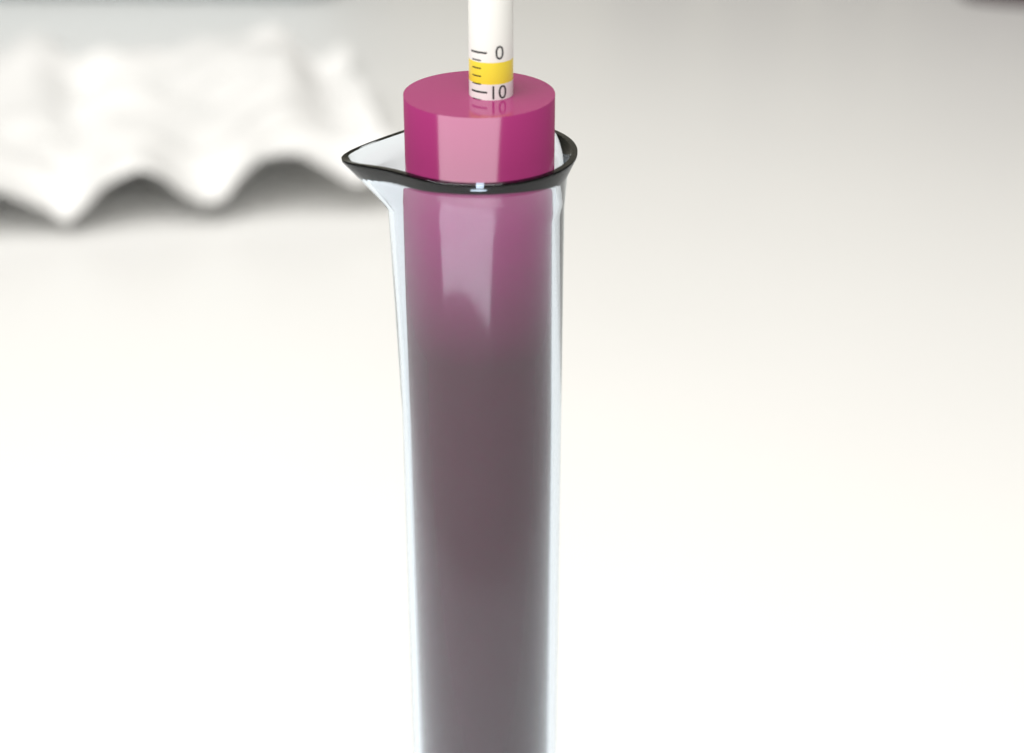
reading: 12 (no unit)
